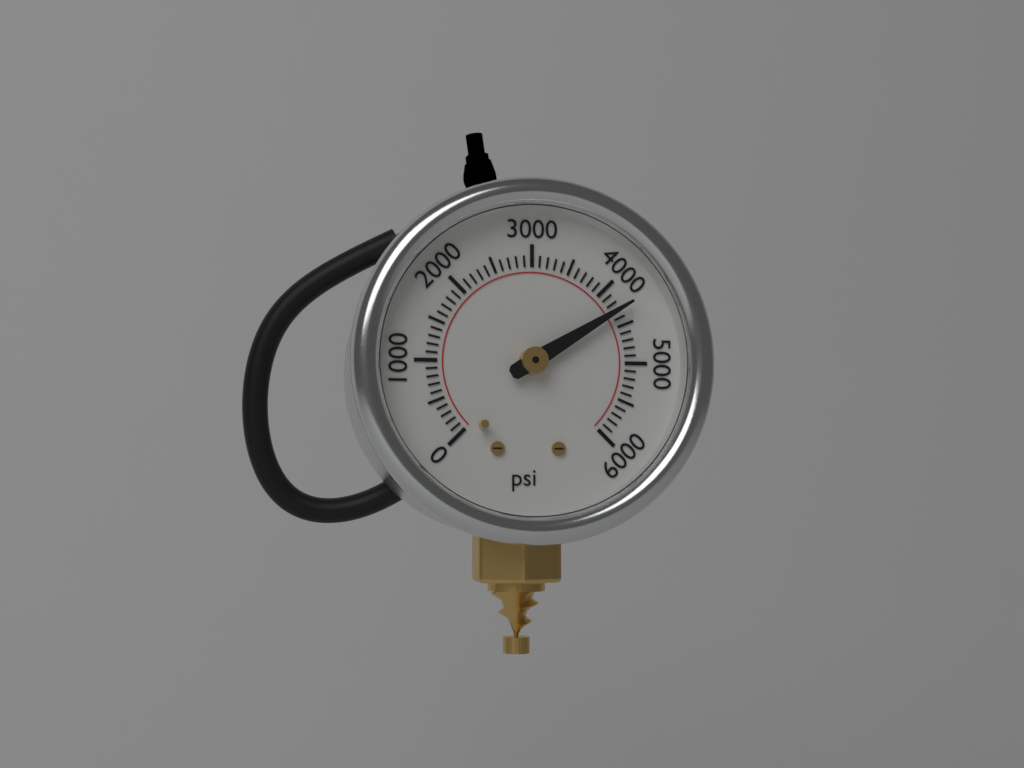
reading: 4300 psi
